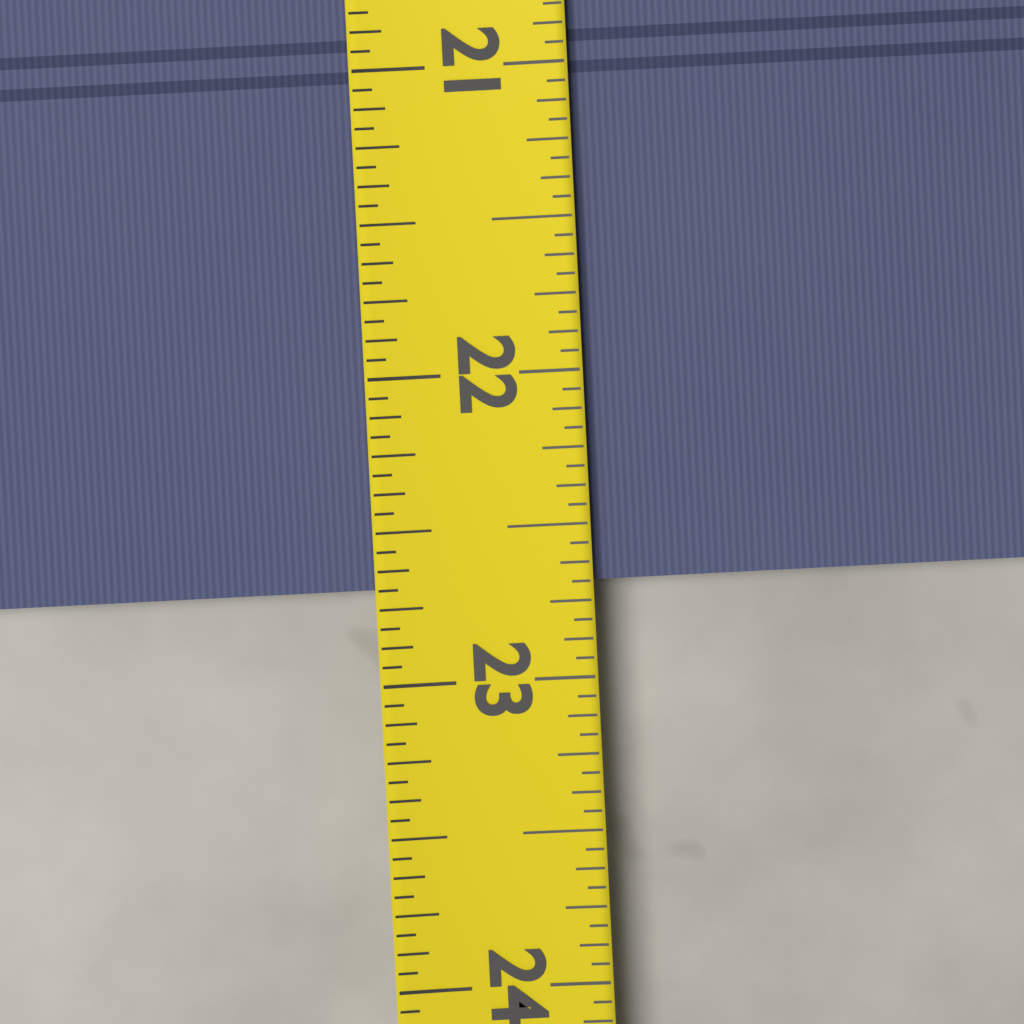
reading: 22.6875 (no unit)
